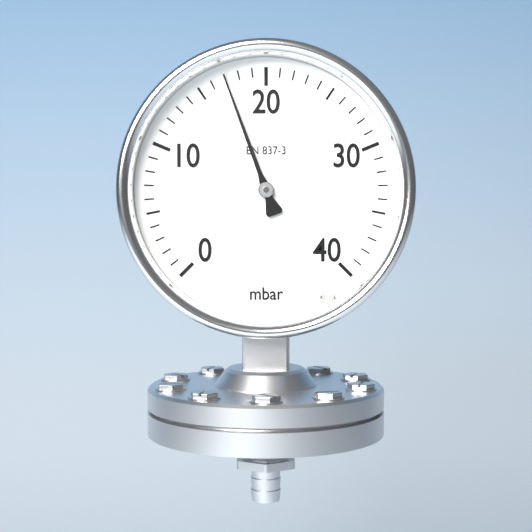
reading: 17 mbar
